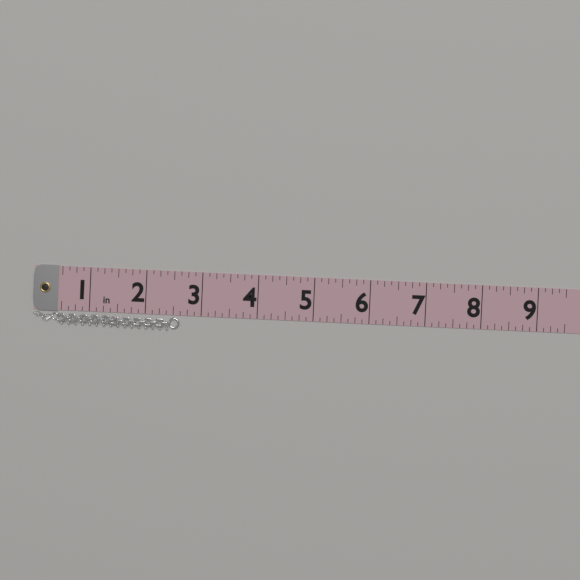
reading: 2.625 in
